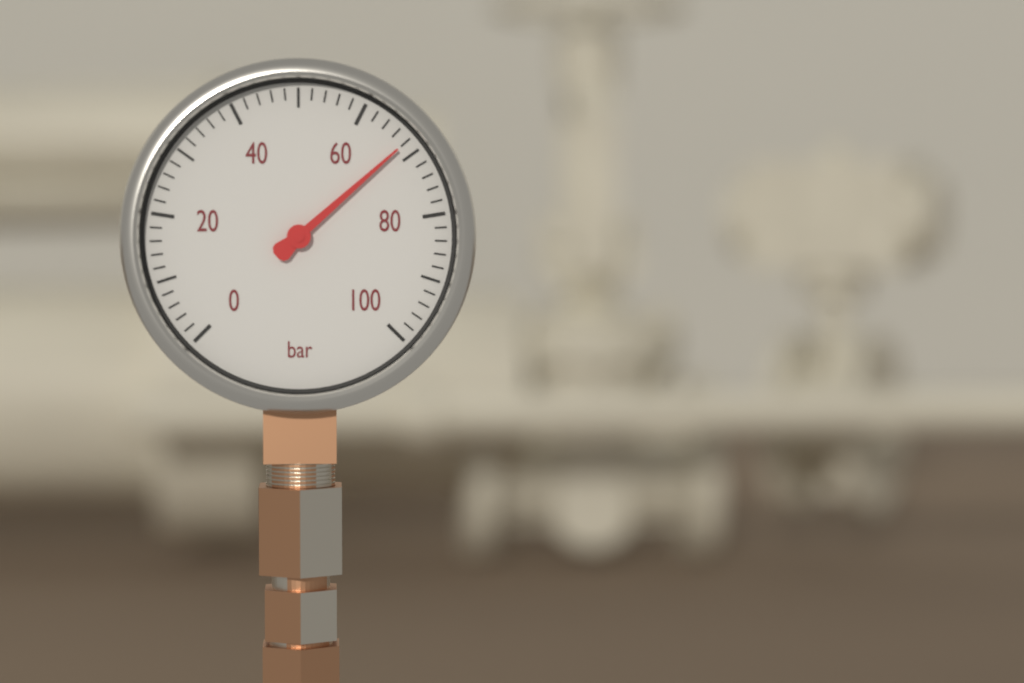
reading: 68 bar
